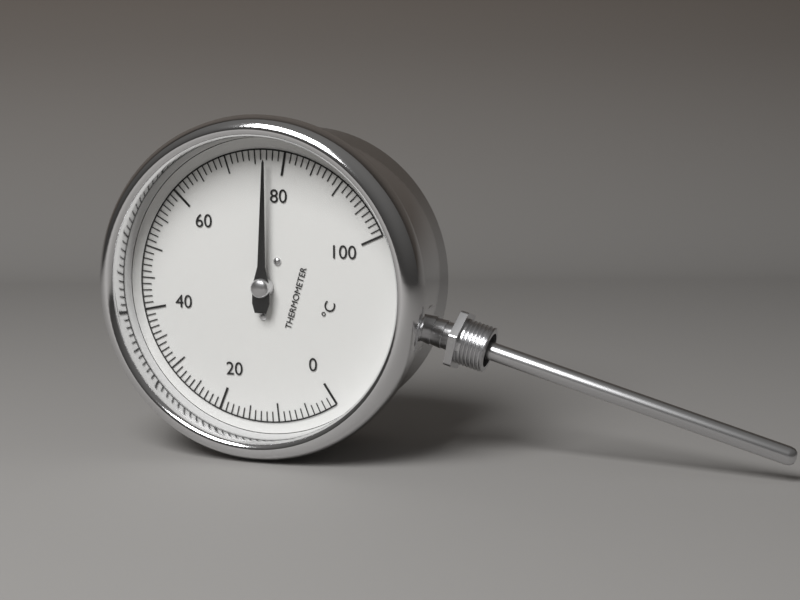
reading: 77 °C
